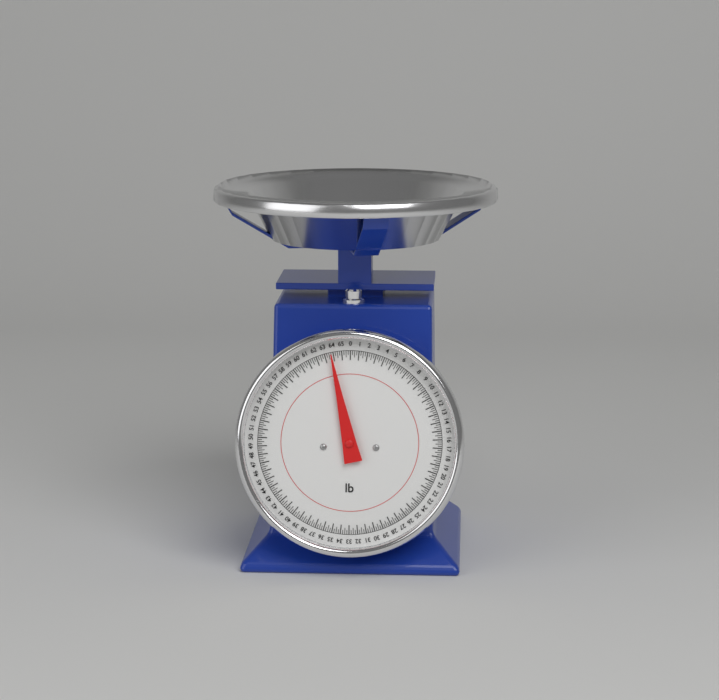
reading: 63.75 lb
